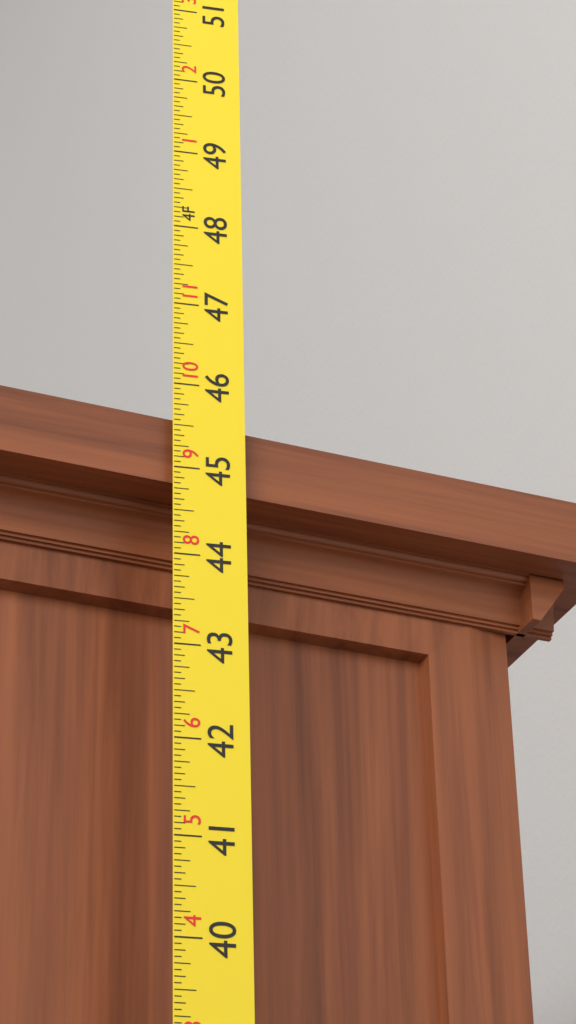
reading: 45.6250 in
